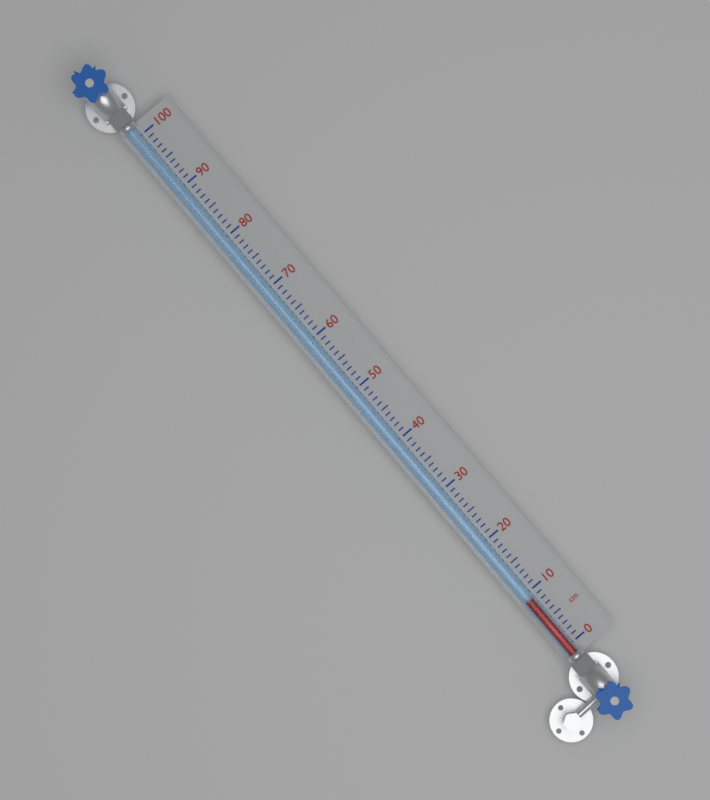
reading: 9 cm
